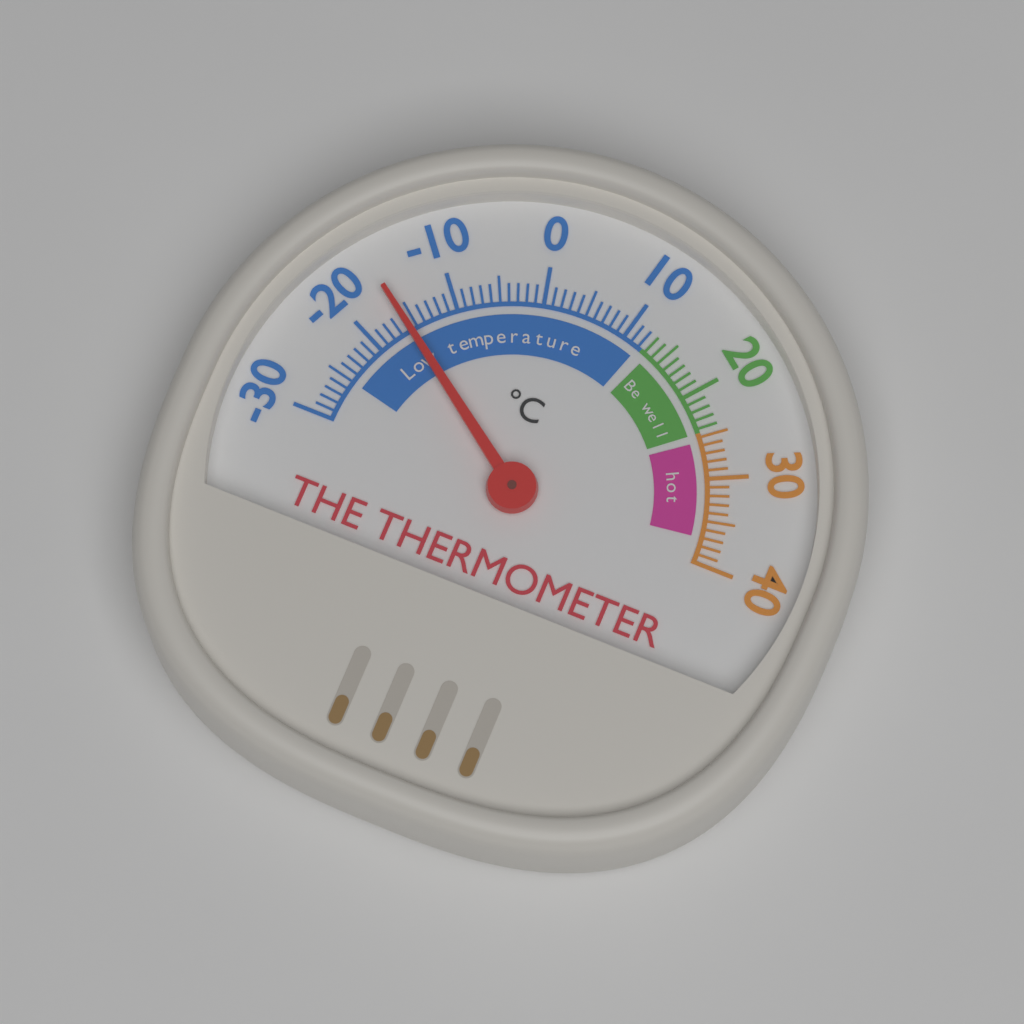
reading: -16 °C
